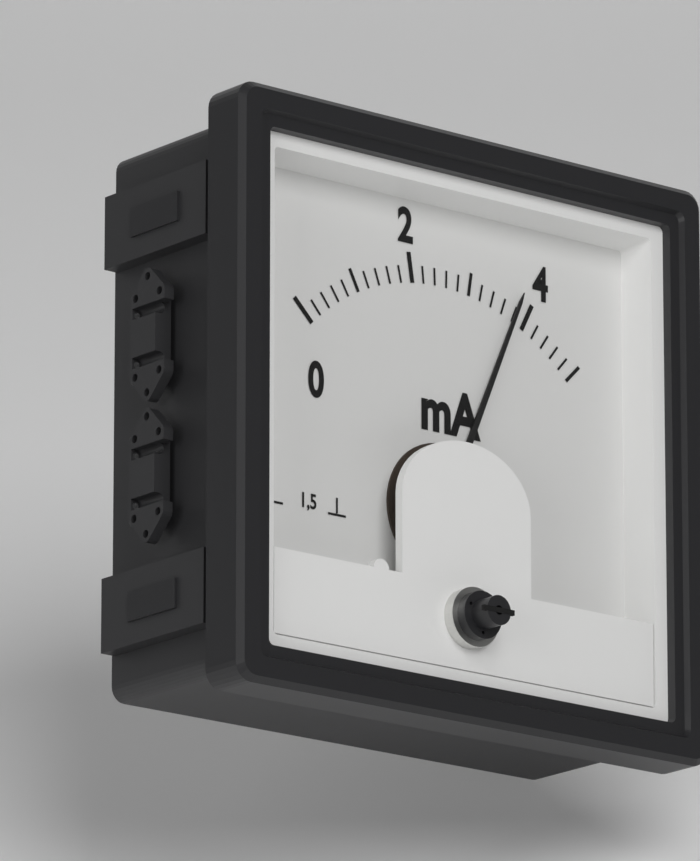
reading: 3.8 mA
